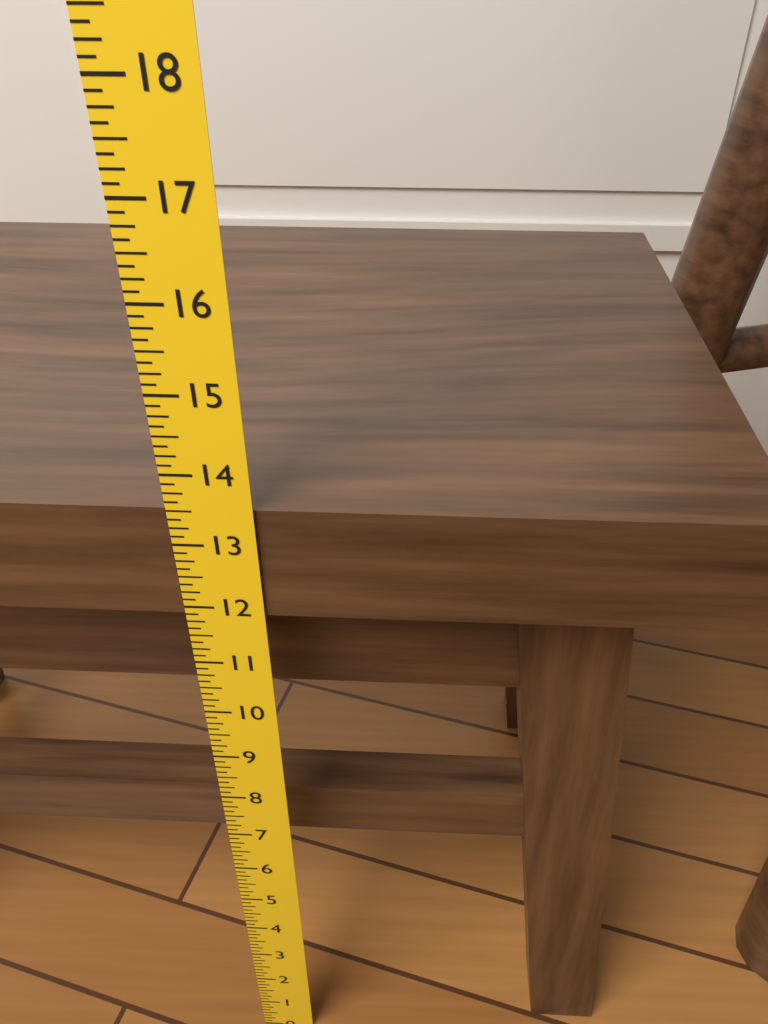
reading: 13.500 in
